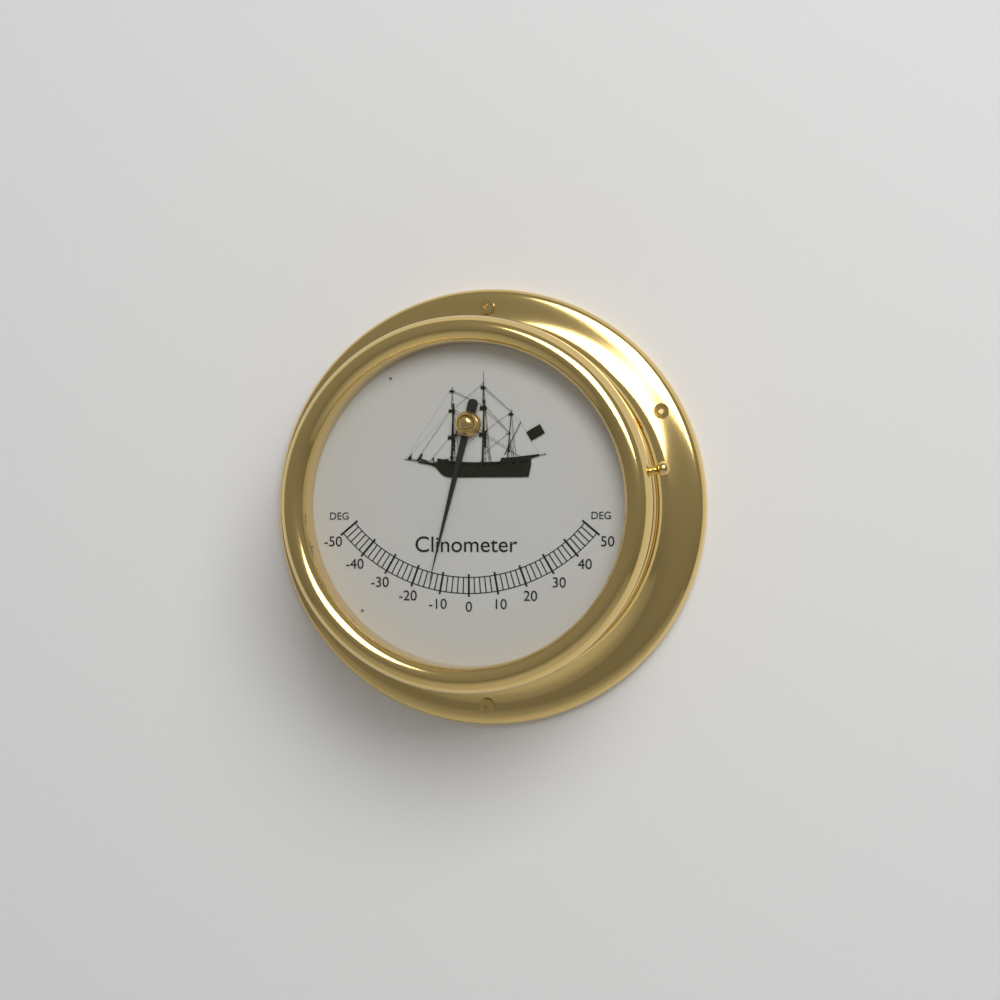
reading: -14 deg
